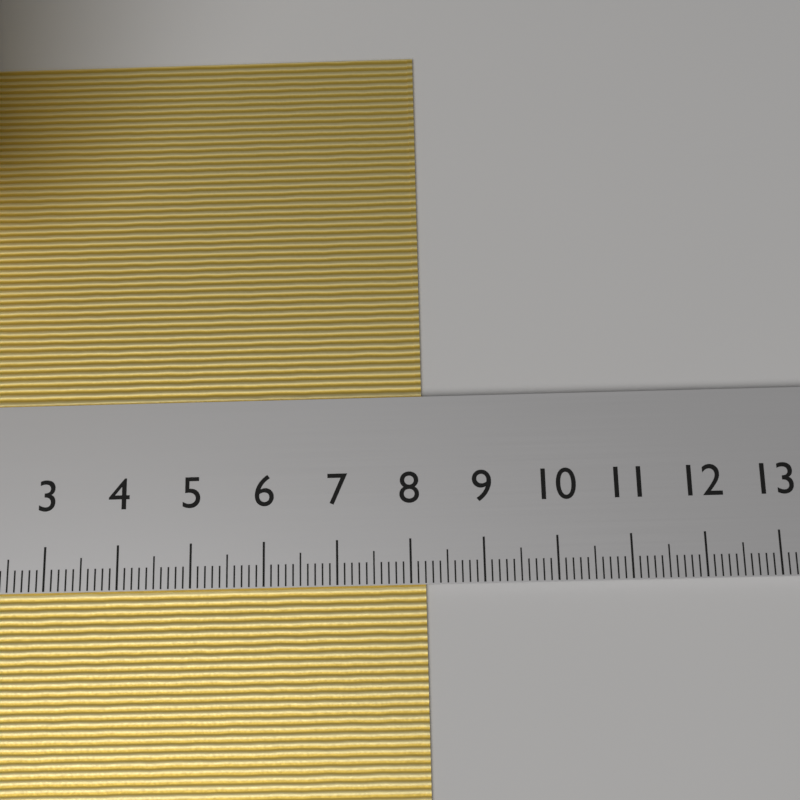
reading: 8.2 cm
